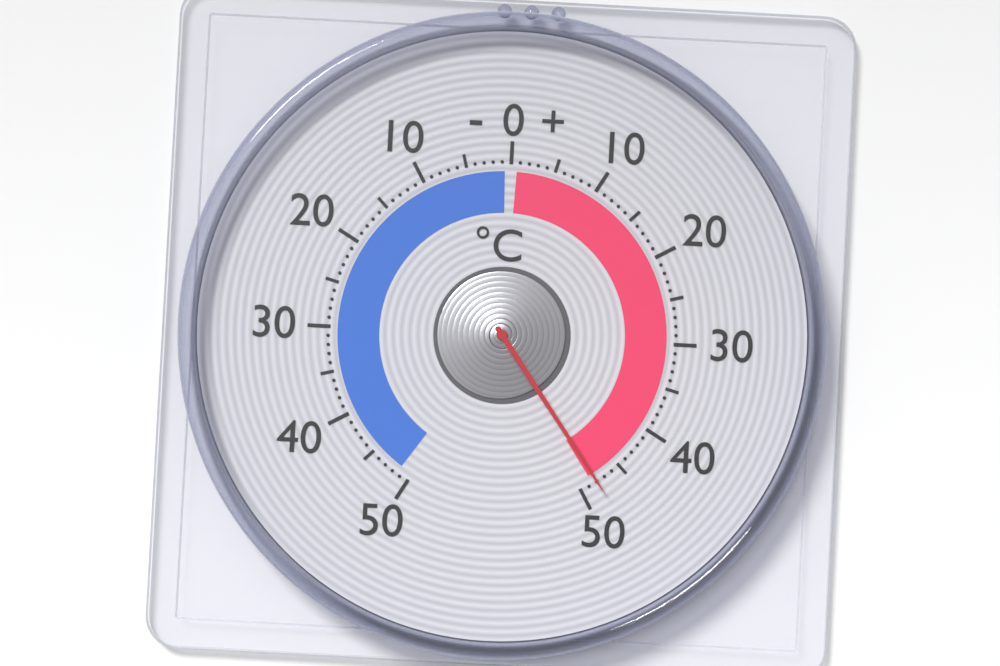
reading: 48 °C
